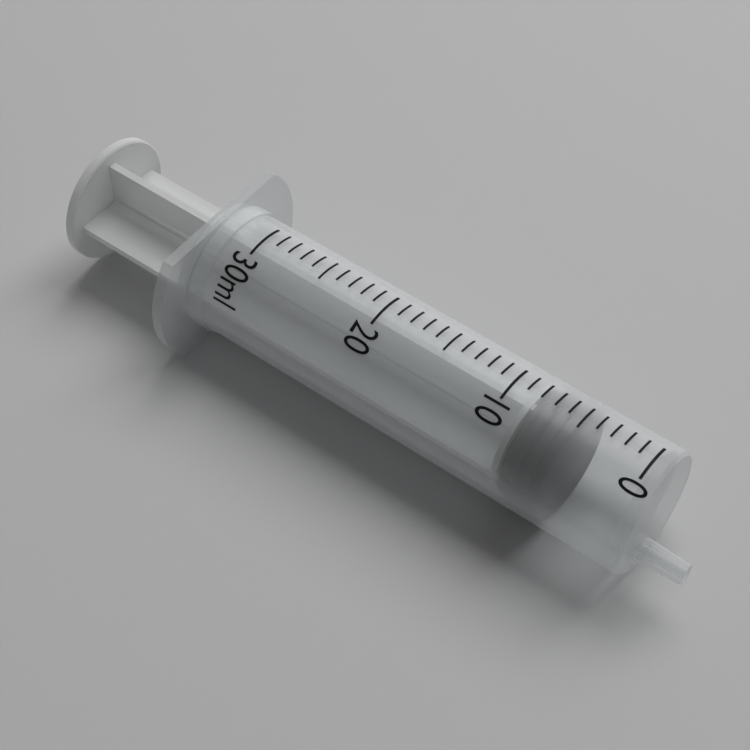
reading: 5 ml
